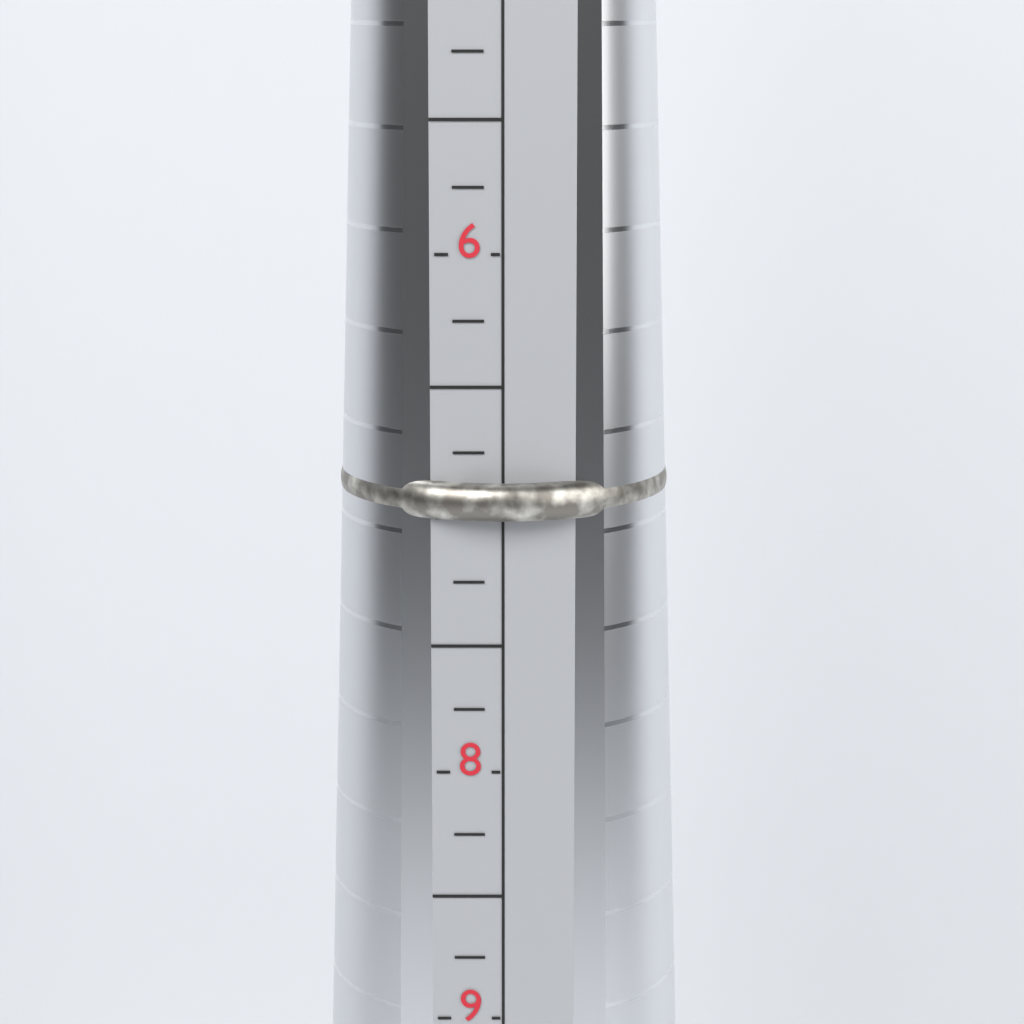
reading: 7.00 (no unit)
